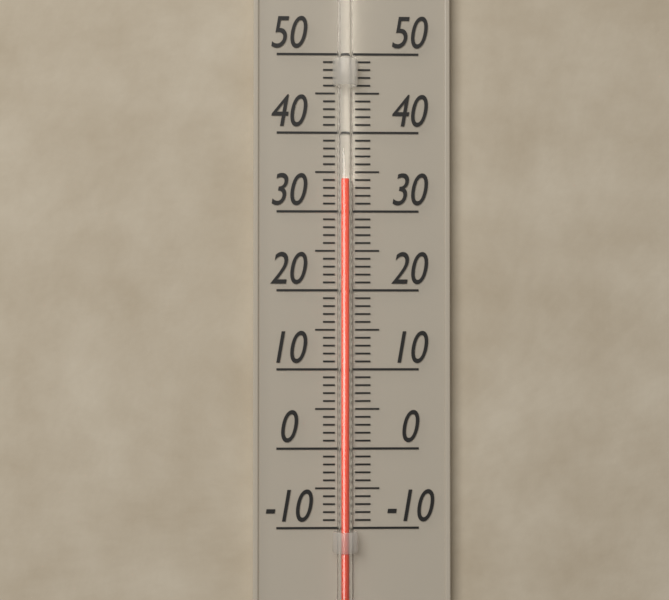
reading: 34 (no unit)
